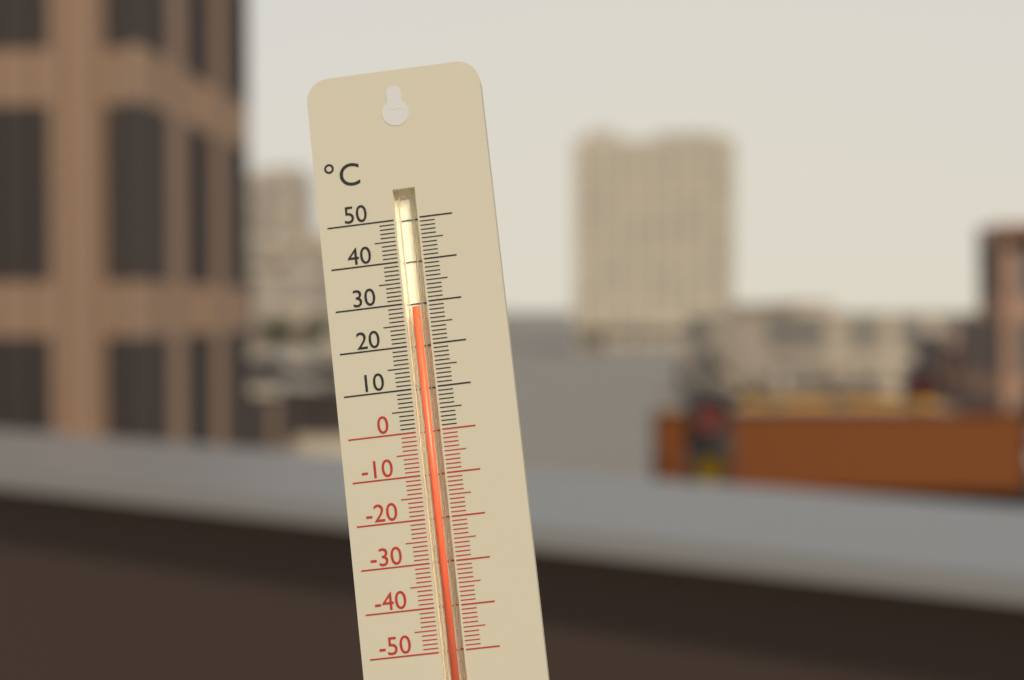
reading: 29 °C
